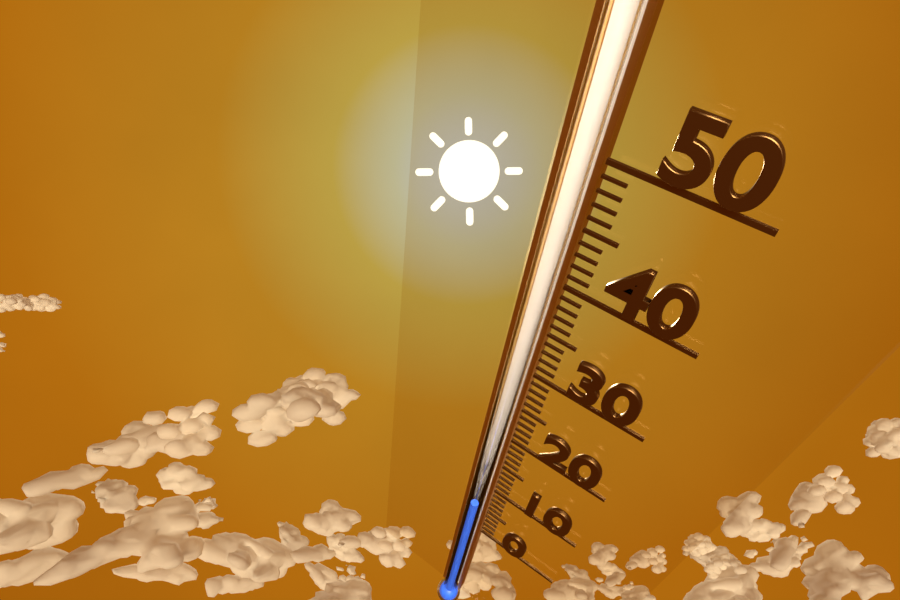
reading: 5 (no unit)
